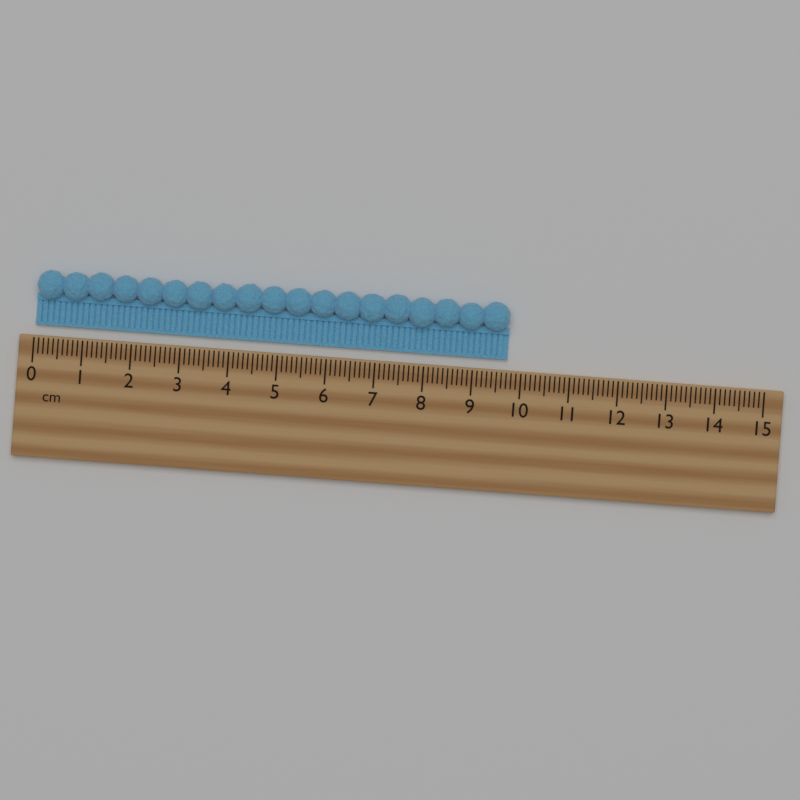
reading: 9.7 cm
